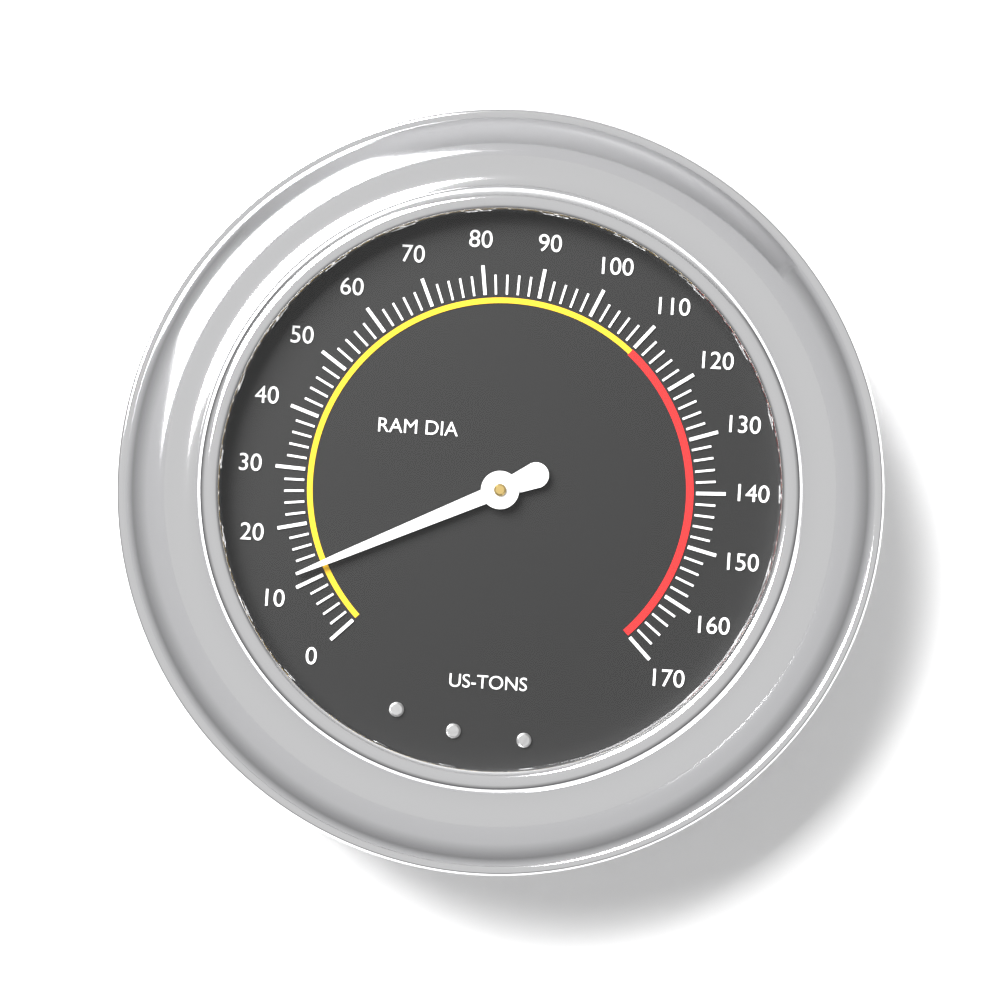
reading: 12 US-TONS
